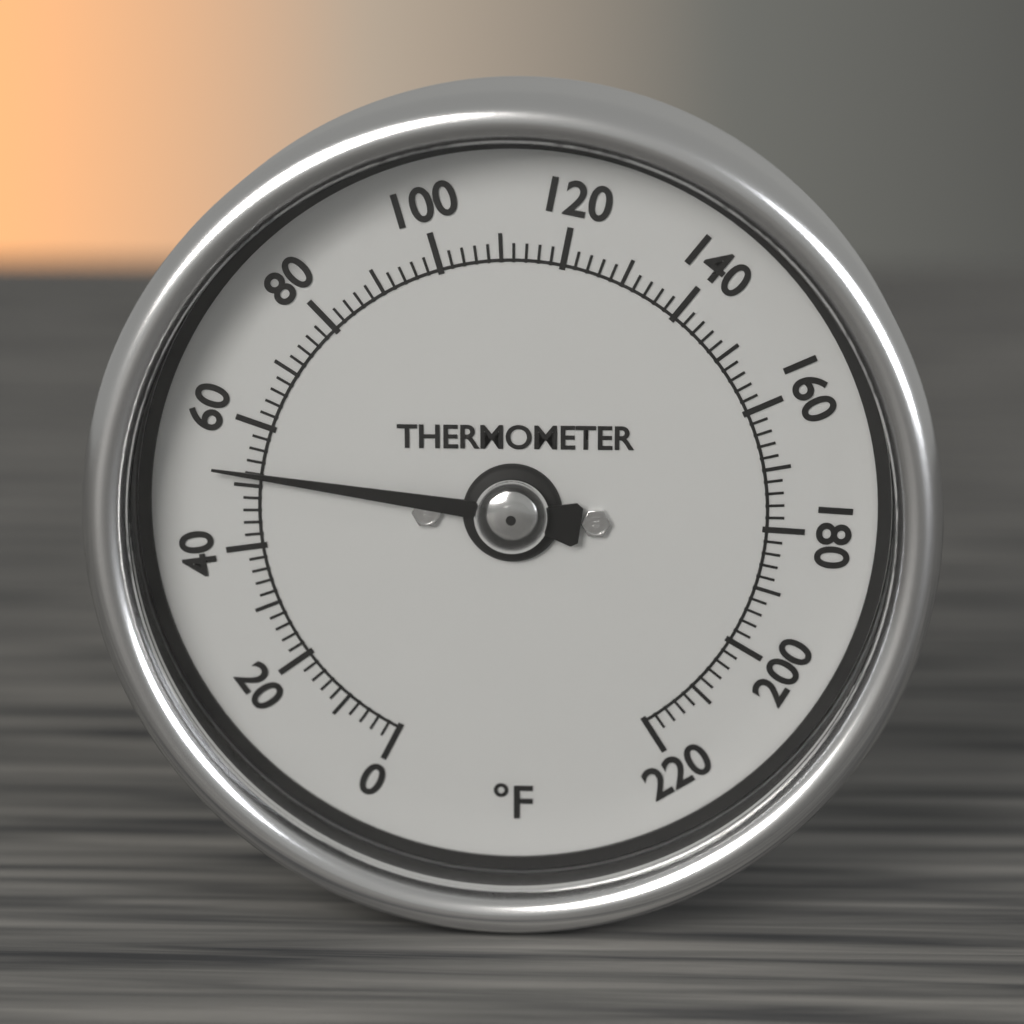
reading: 52 °F
